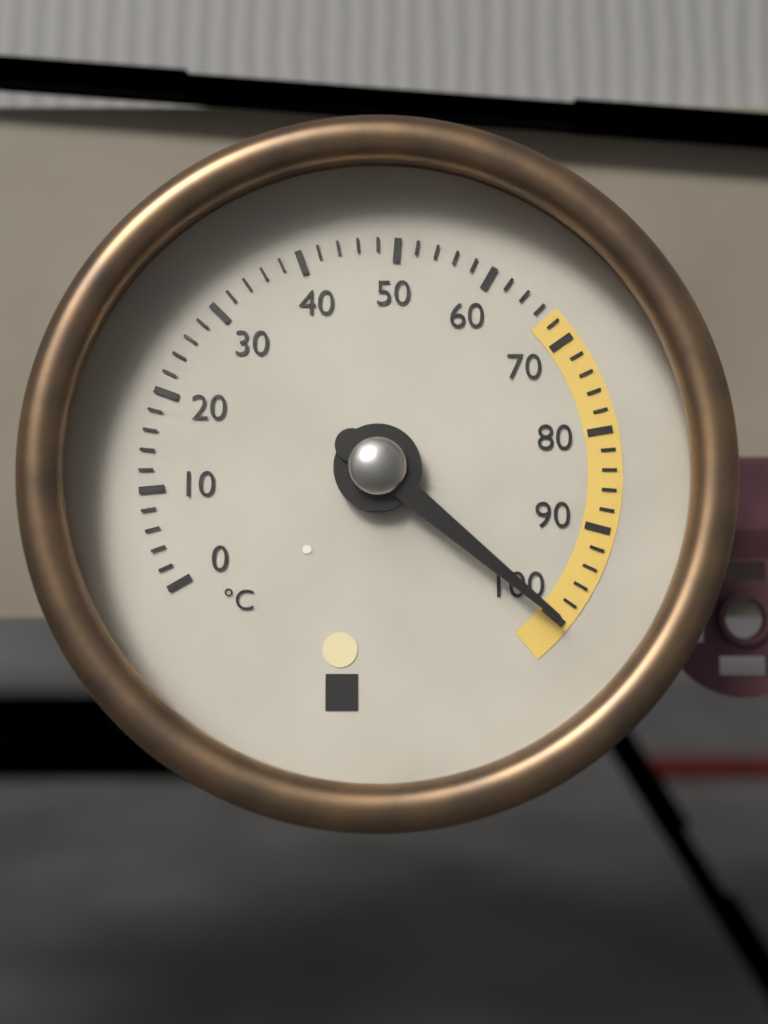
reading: 100 °C
